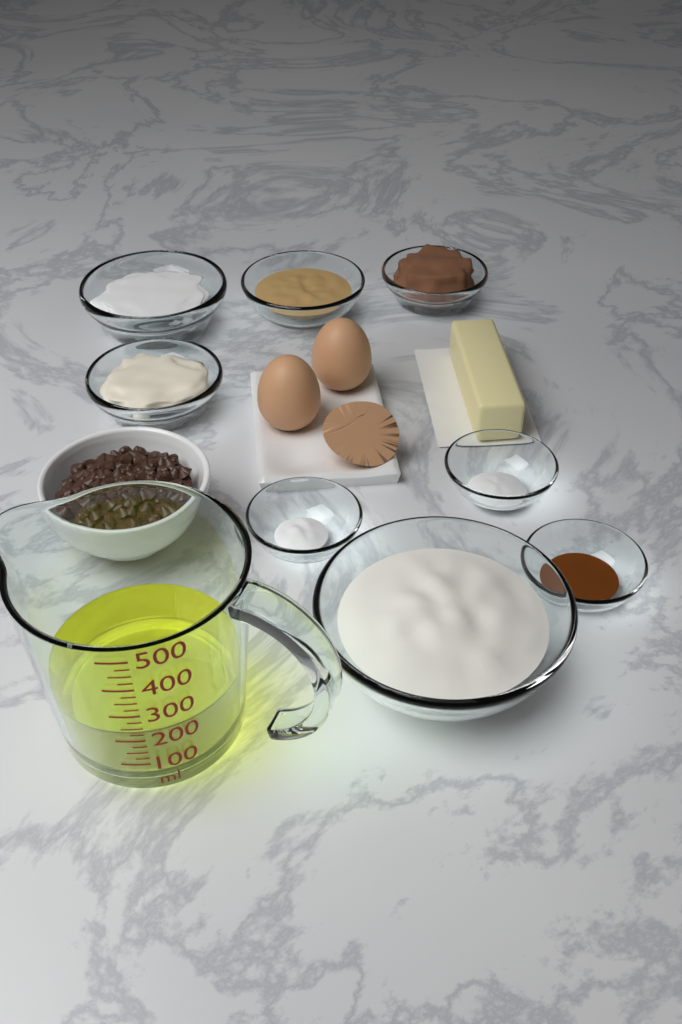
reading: 225 ml
